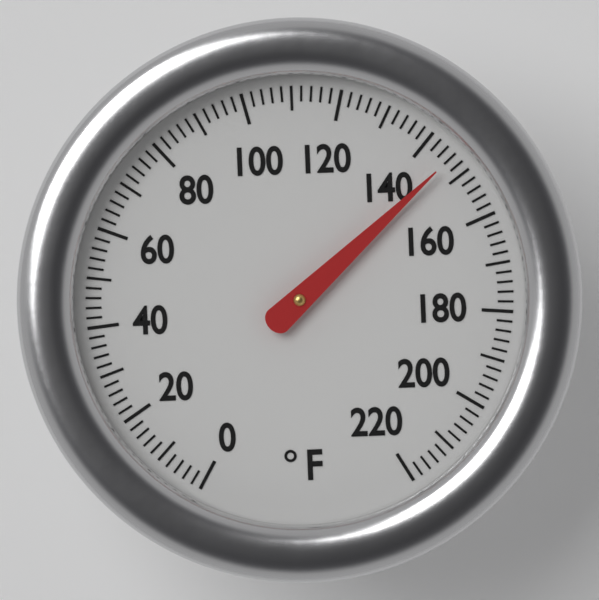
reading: 146 °F
